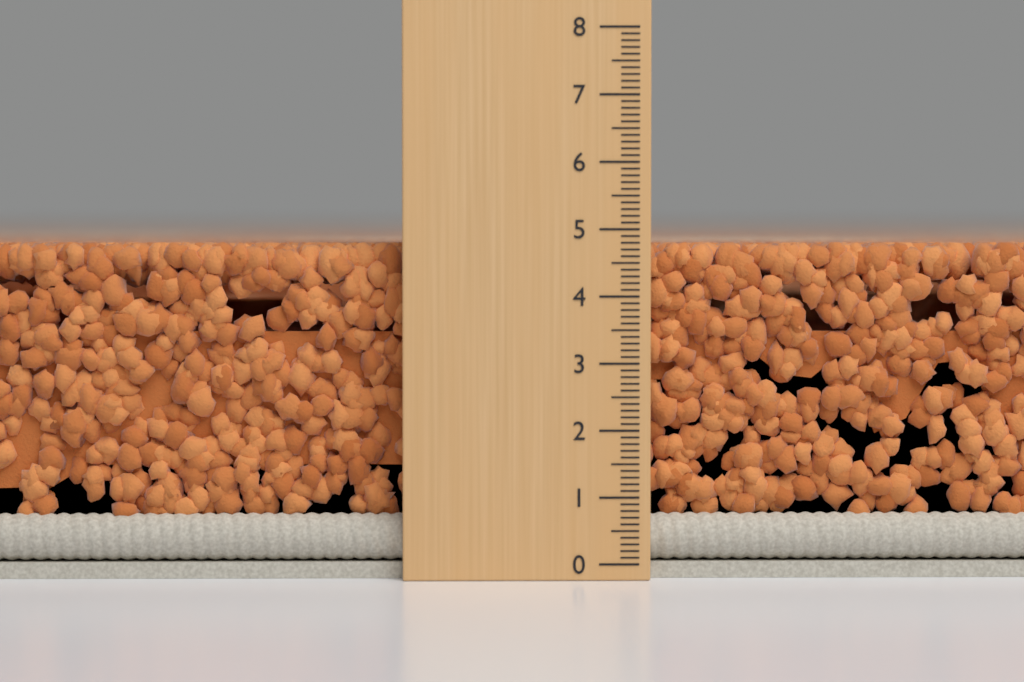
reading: 4.8 (no unit)
